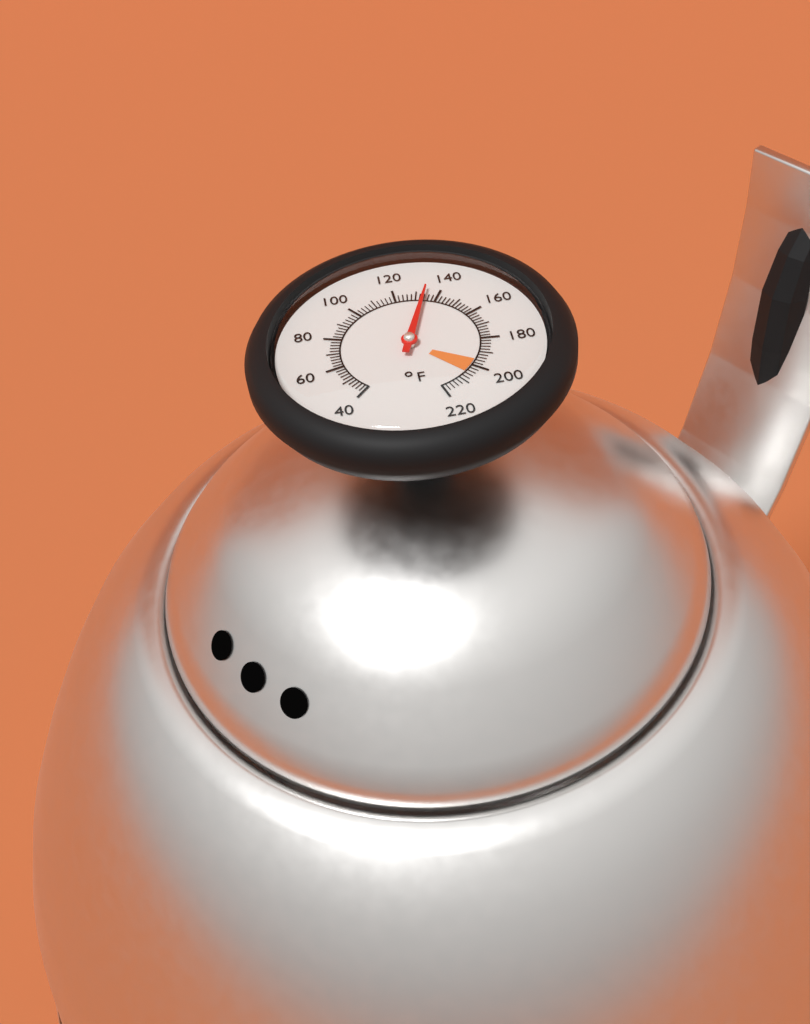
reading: 134 °F
